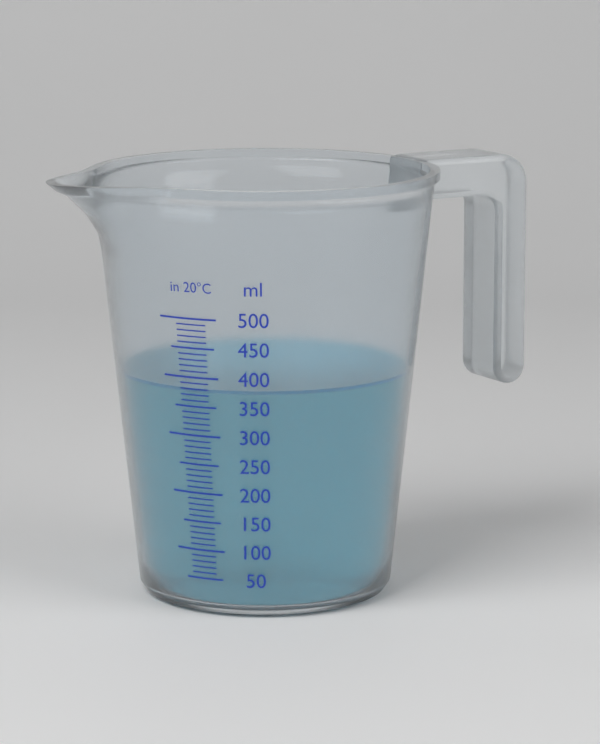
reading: 380 ml
